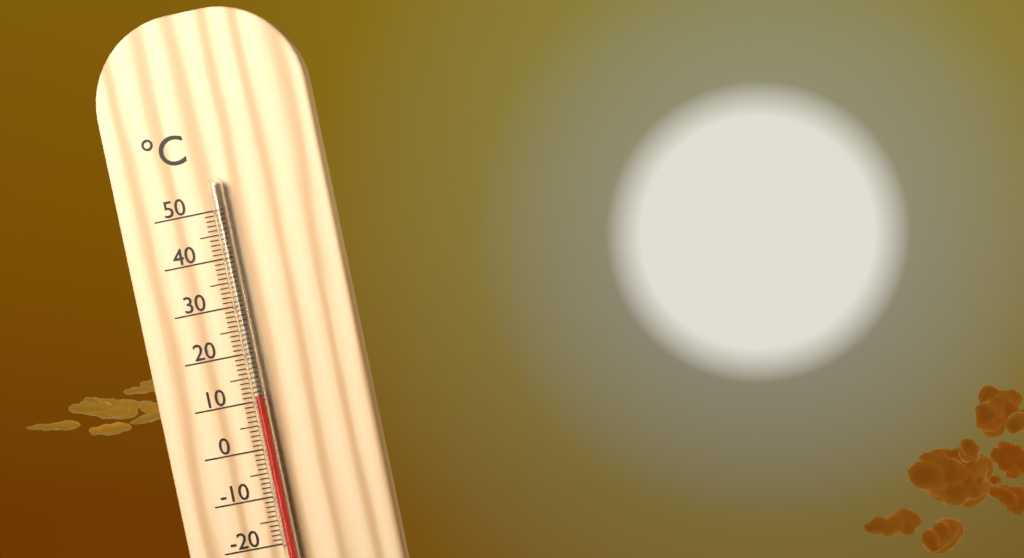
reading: 11 °C
